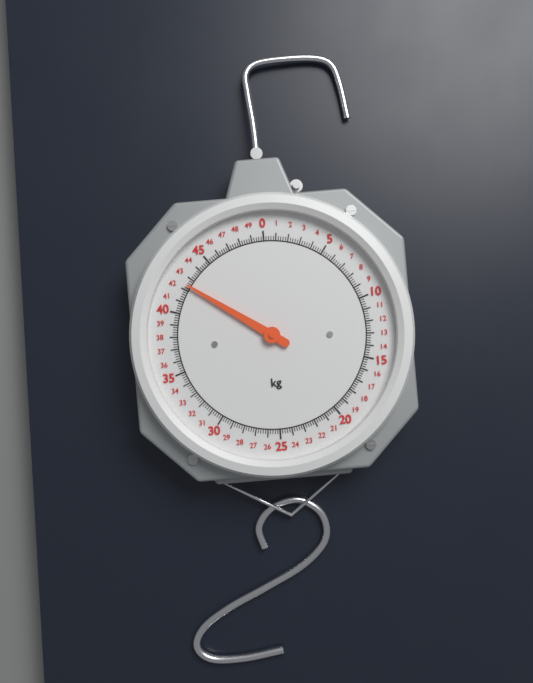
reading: 42.4 kg
